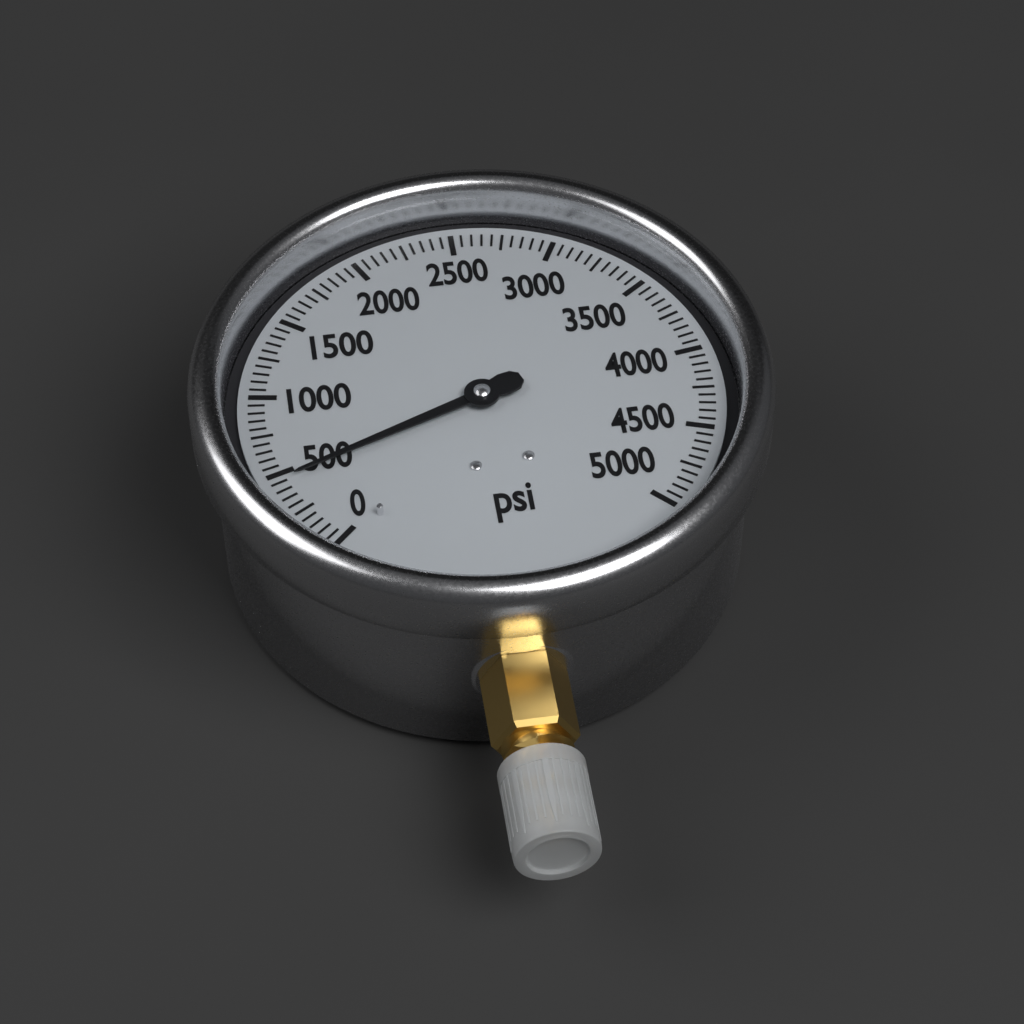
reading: 450 psi
